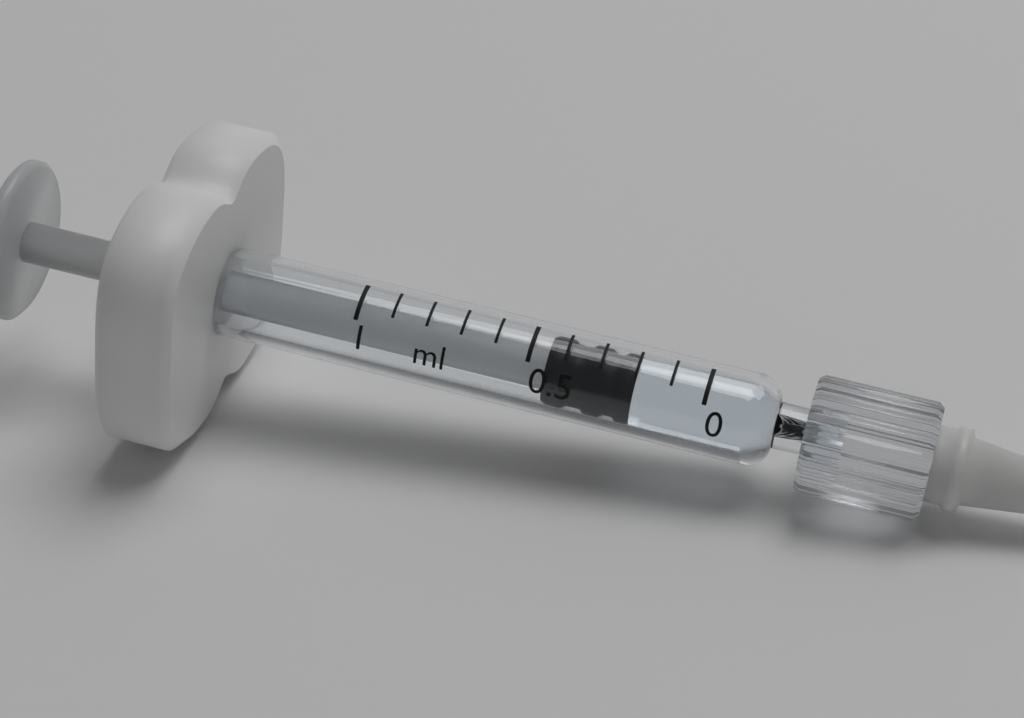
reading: 0.2 ml
